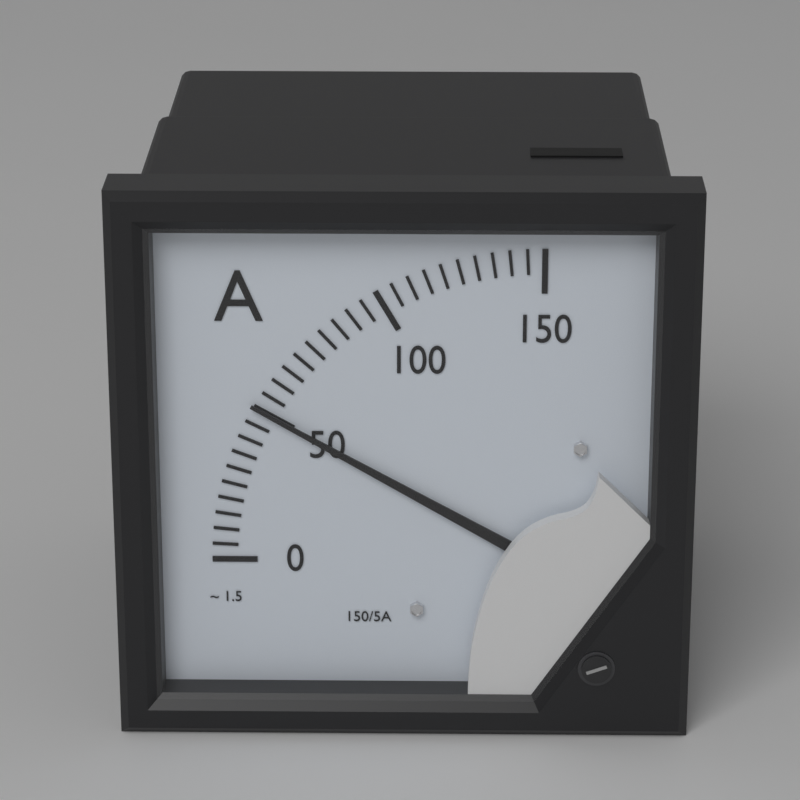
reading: 50 A
